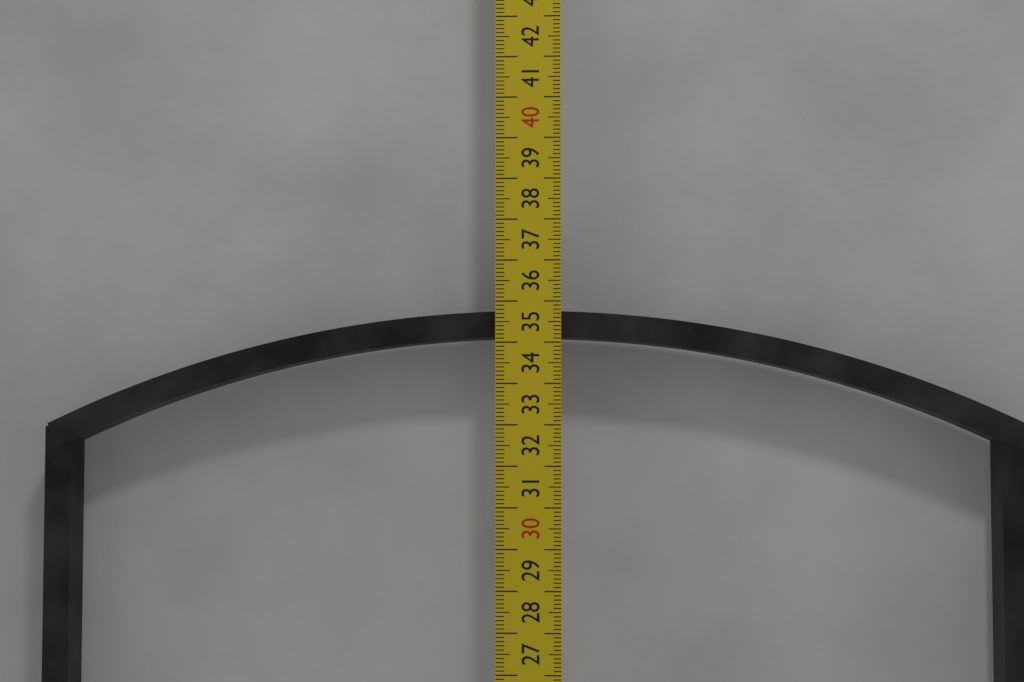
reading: 34.8 cm
